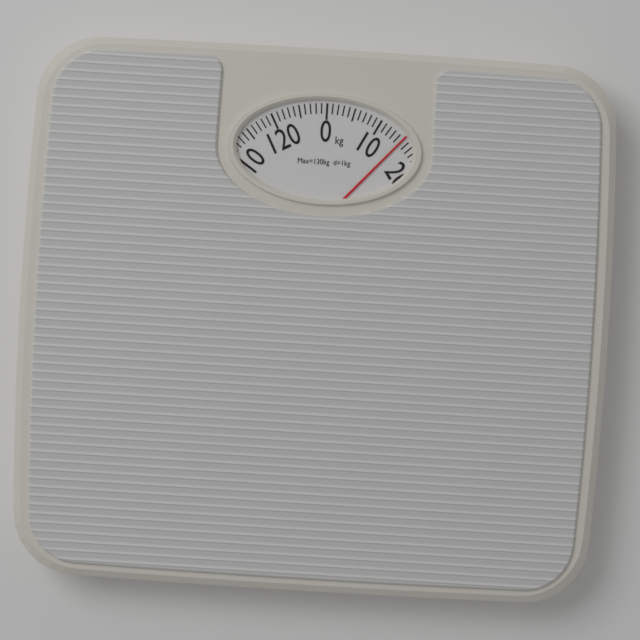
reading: 15 kg
